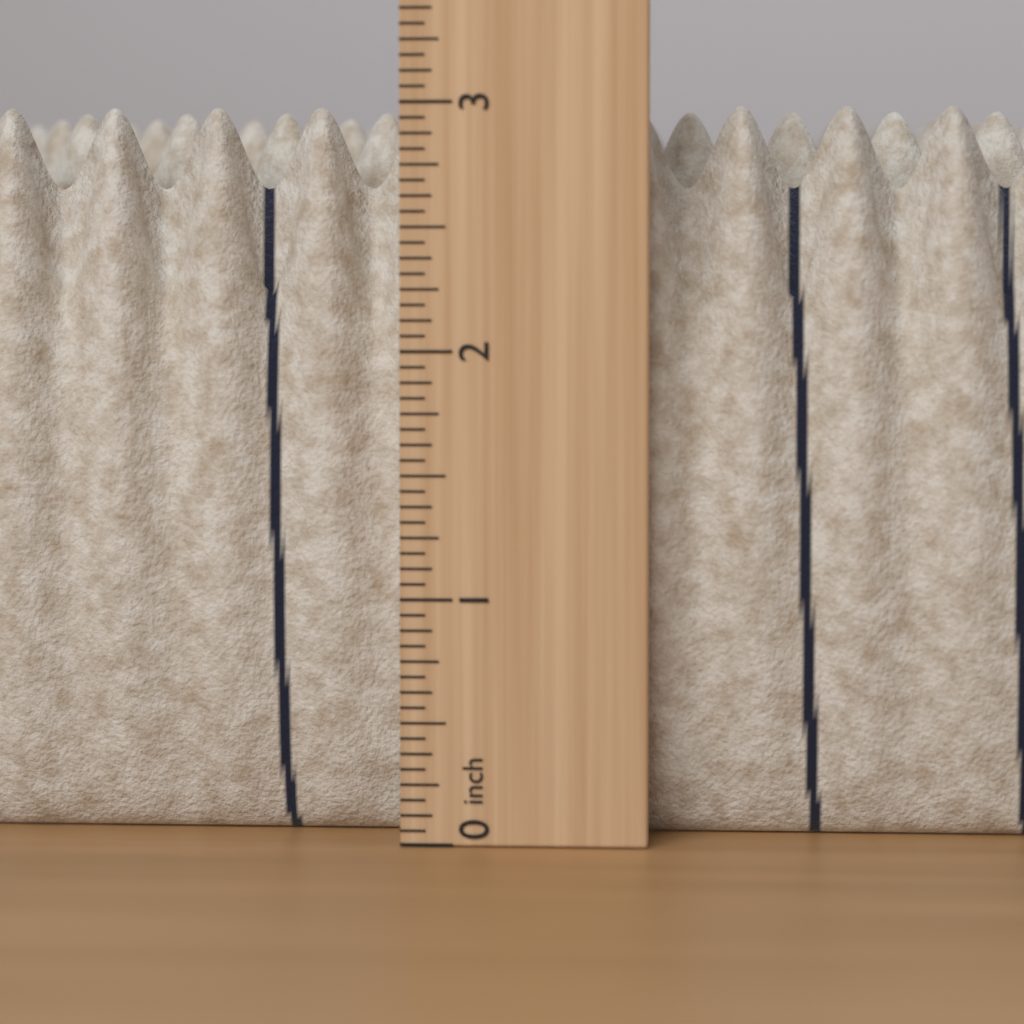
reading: 3.0000 in
